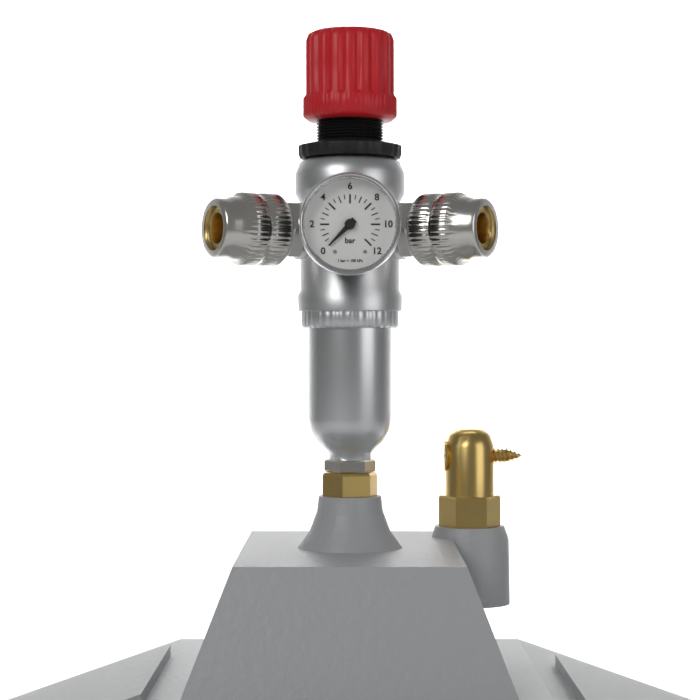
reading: 0.0 bar
